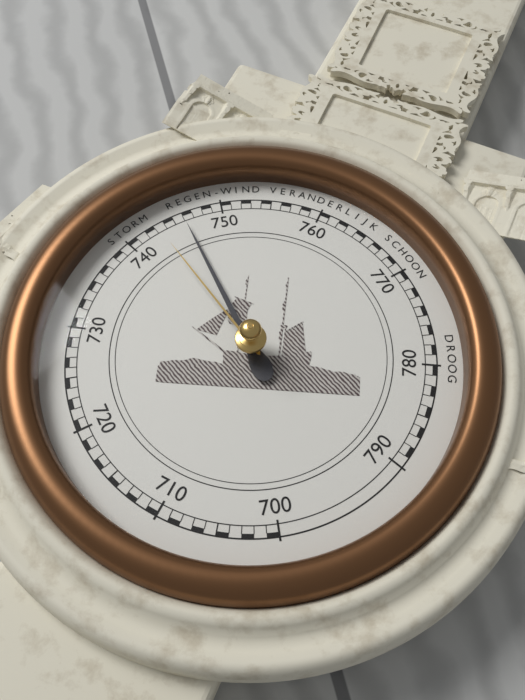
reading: 746 mmHg
